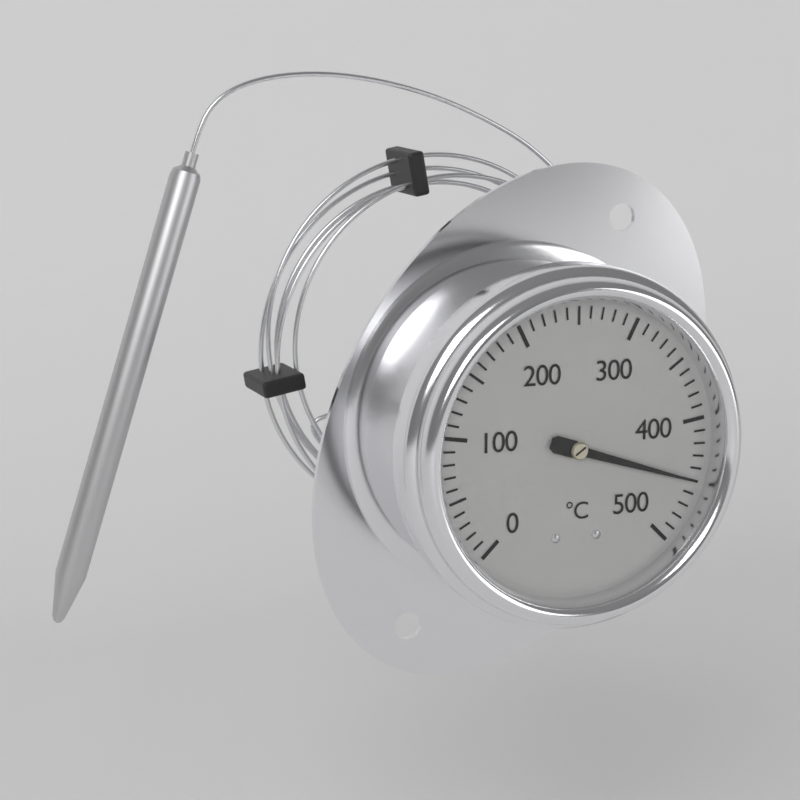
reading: 450 °C
